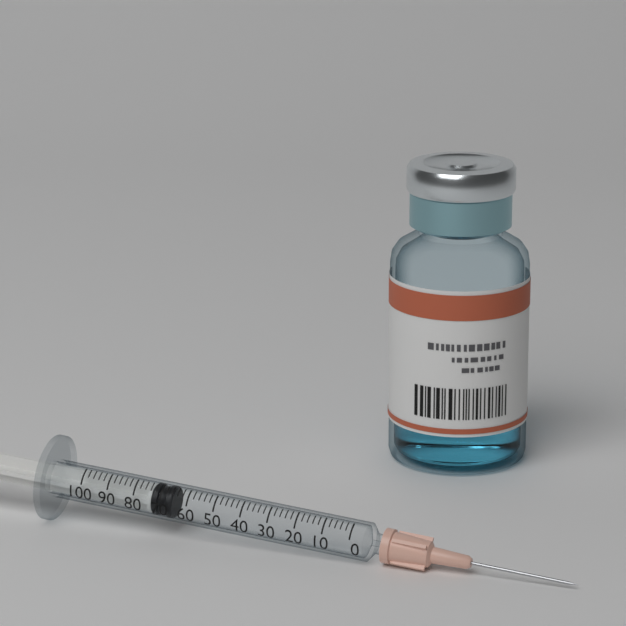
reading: 66 (no unit)
